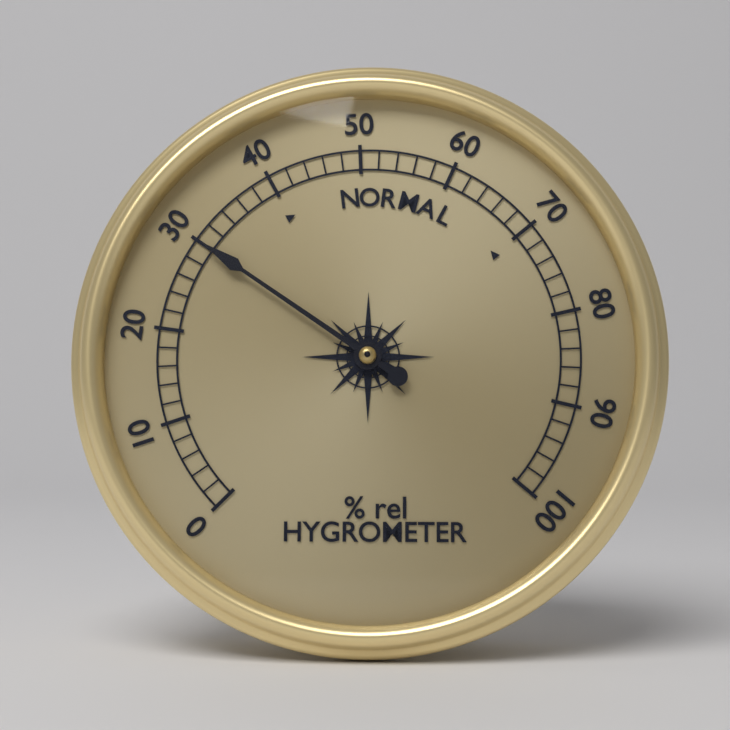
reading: 30 % rel
